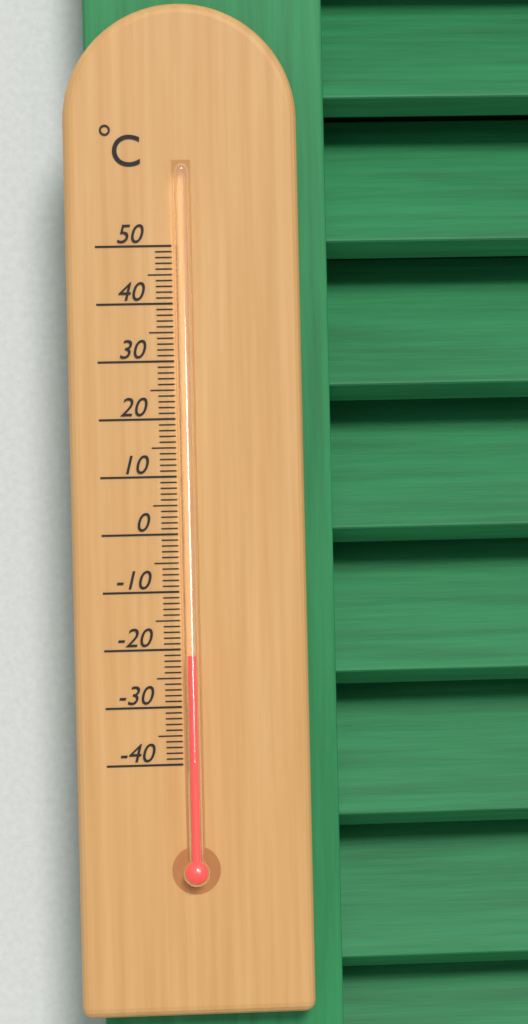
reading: -21 °C
